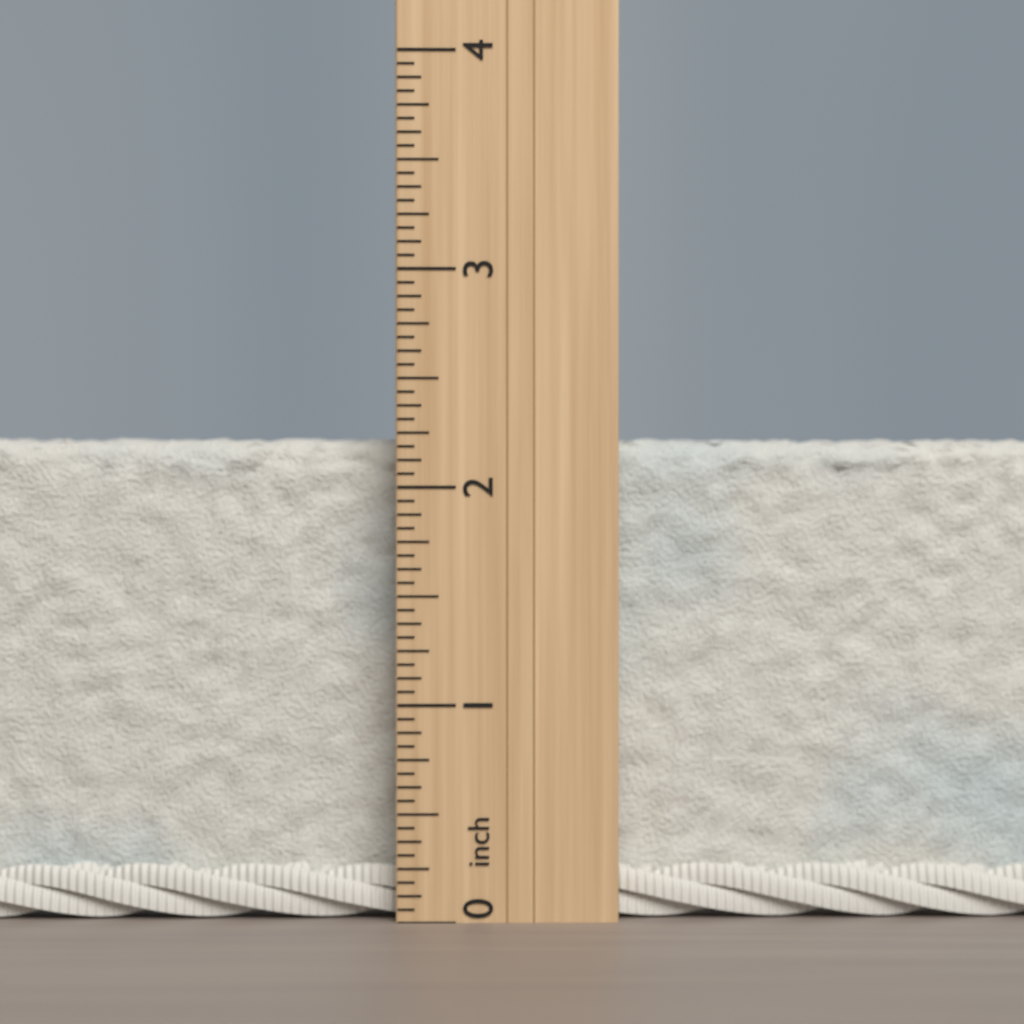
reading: 2.2500 inch
